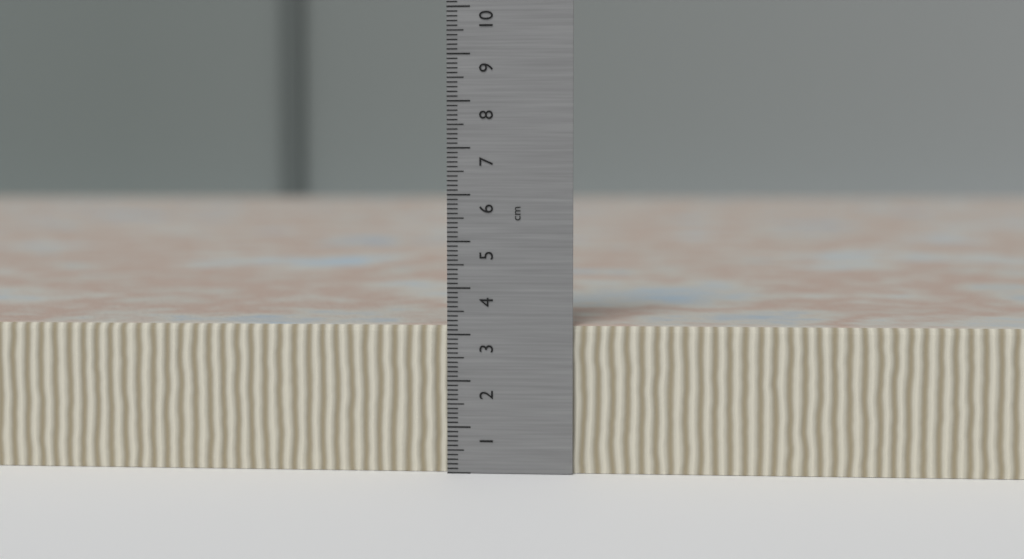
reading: 3.2 cm
